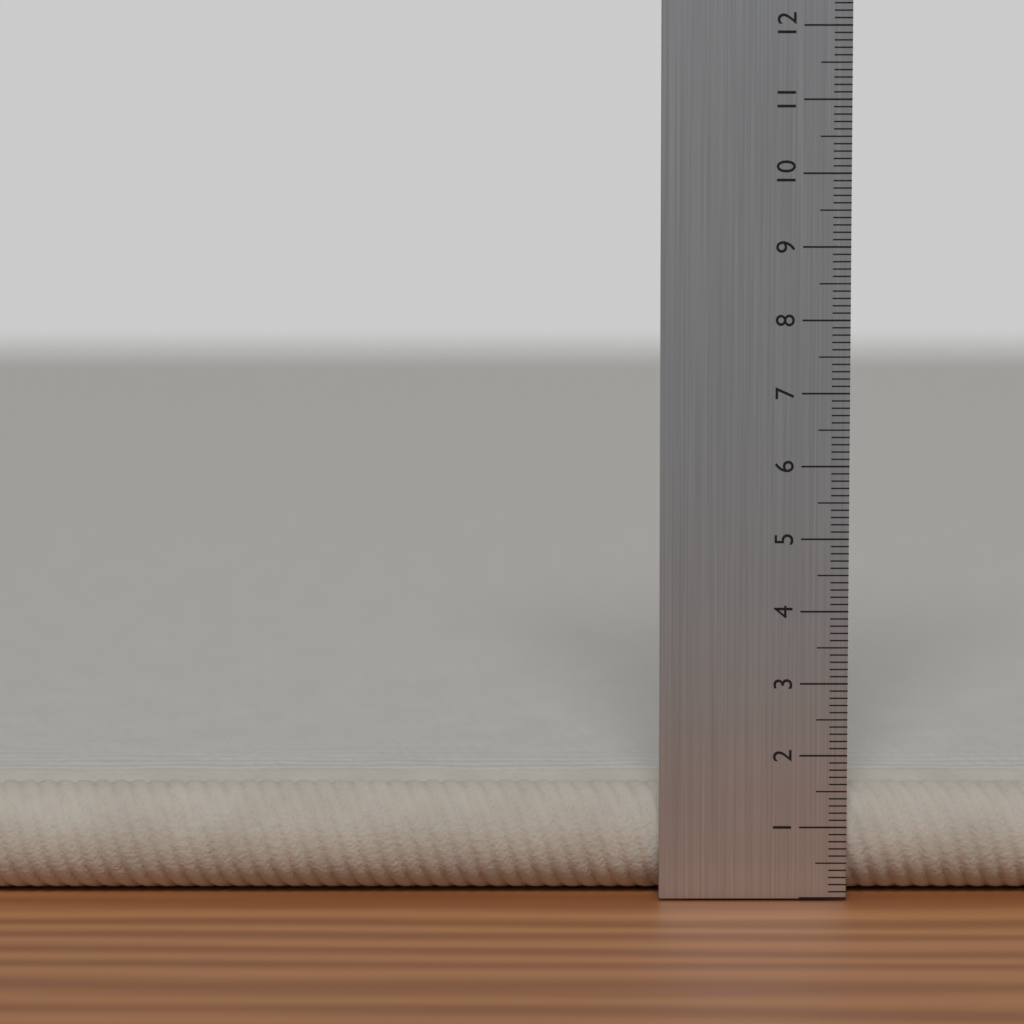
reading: 1.5 cm
